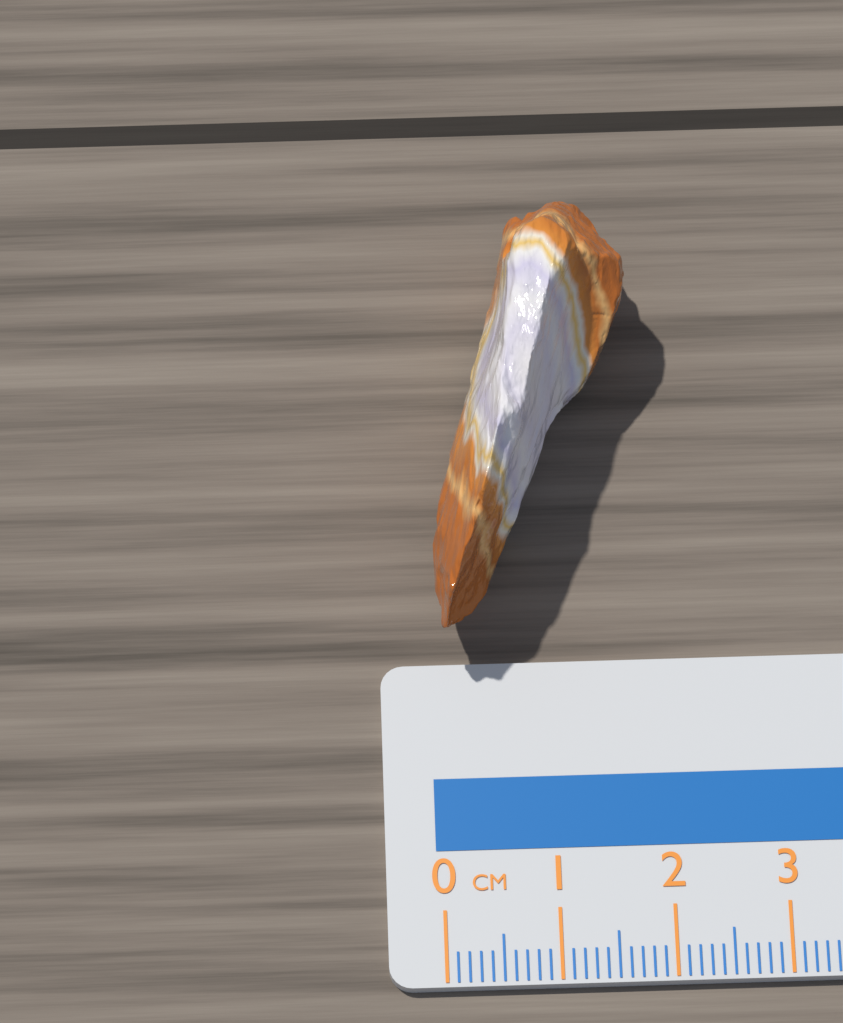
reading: 1.8 cm
